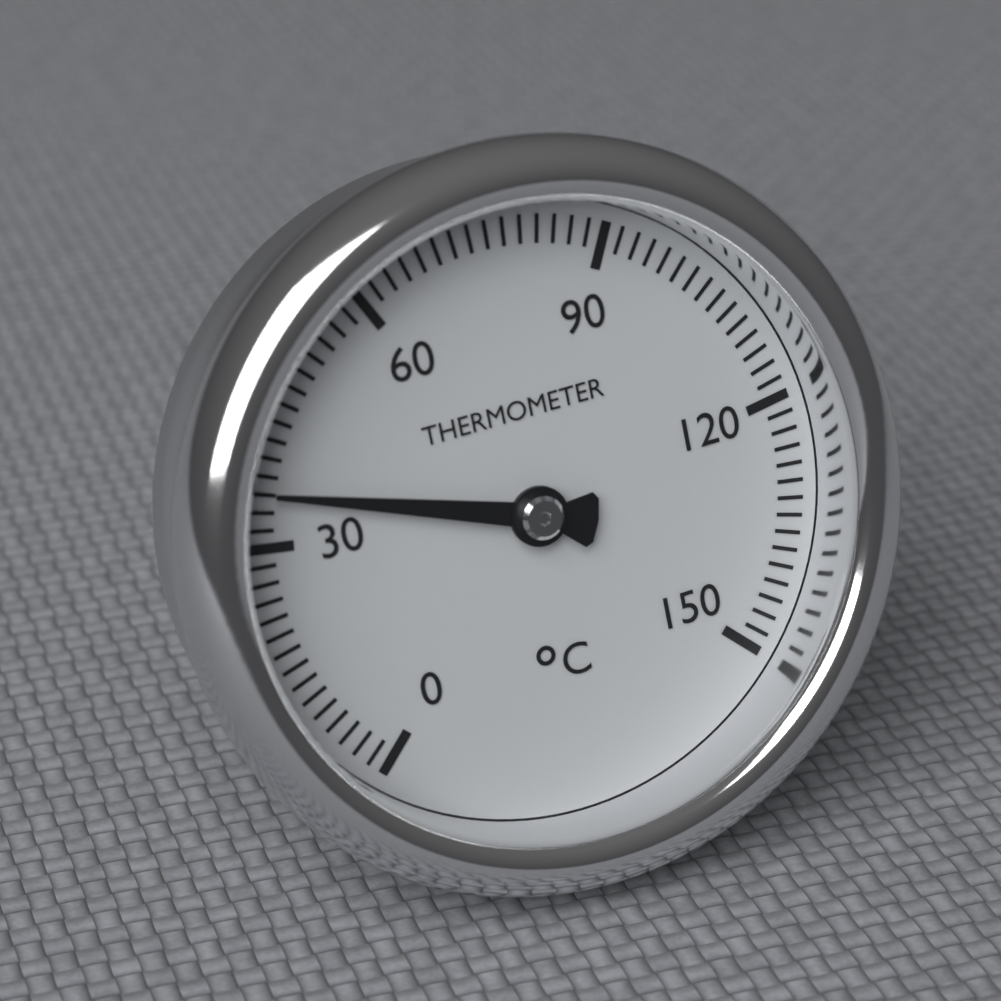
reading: 36 °C
